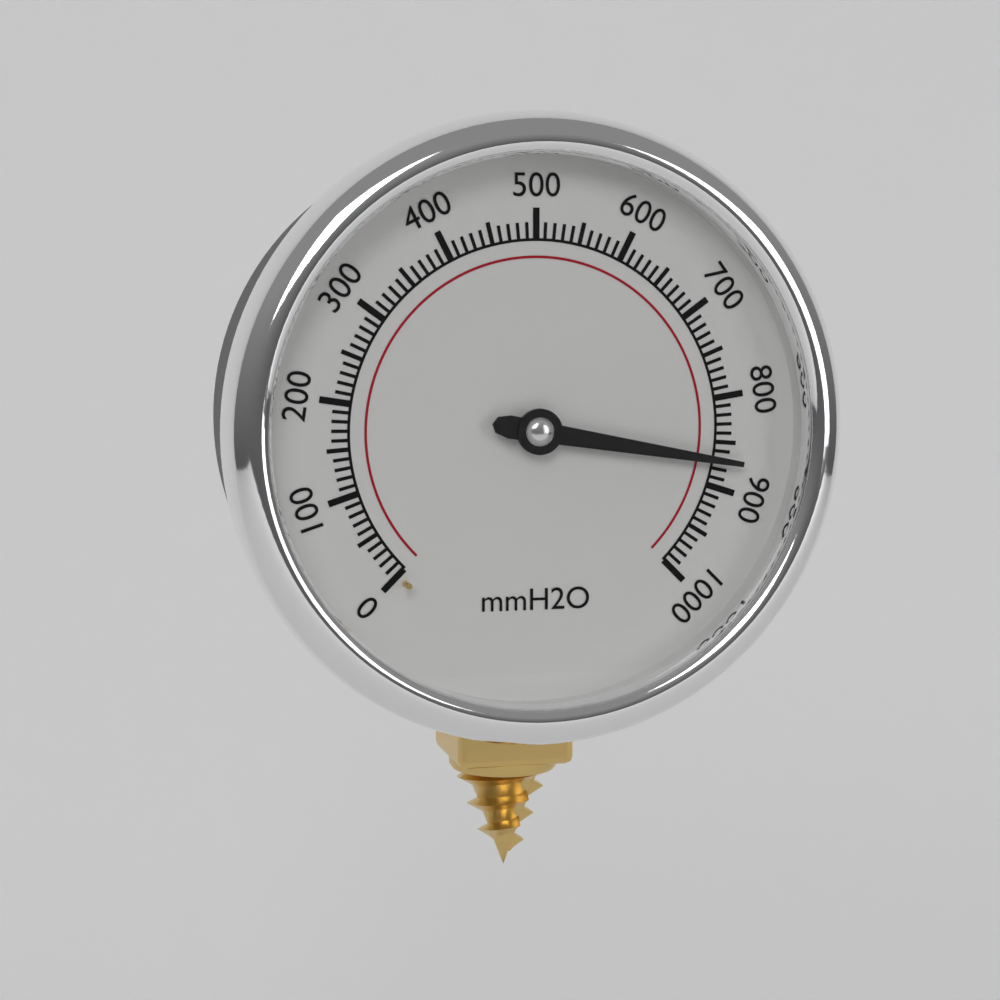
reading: 870 mmH2O
